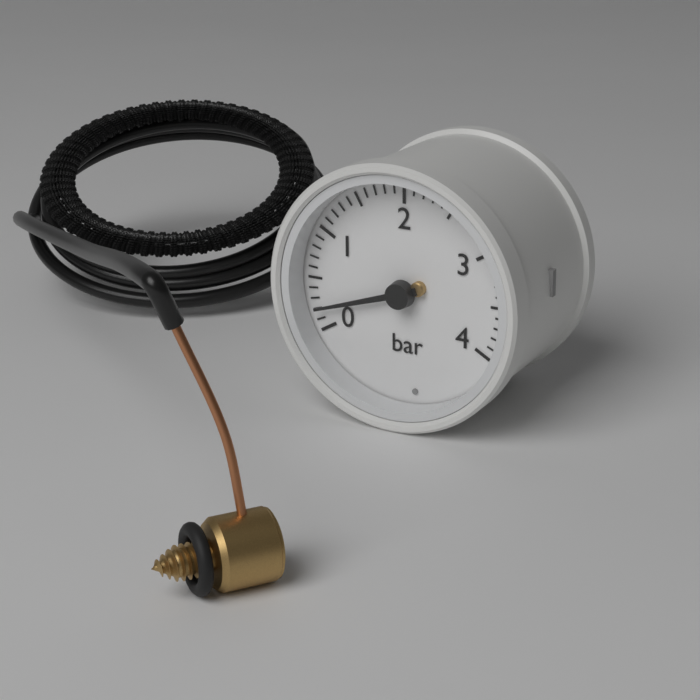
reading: 0.2 bar
